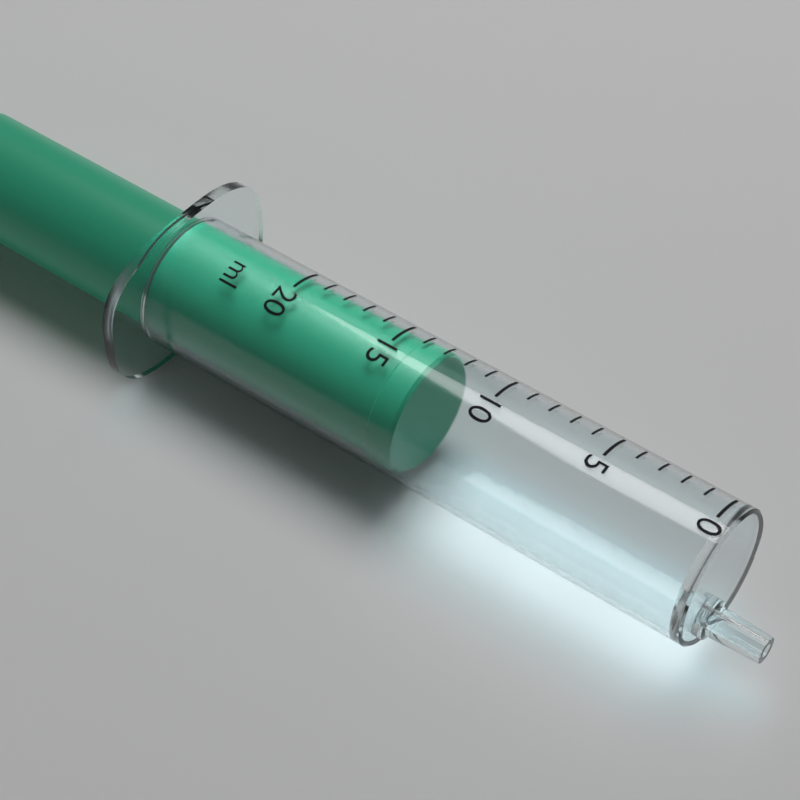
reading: 13 ml
